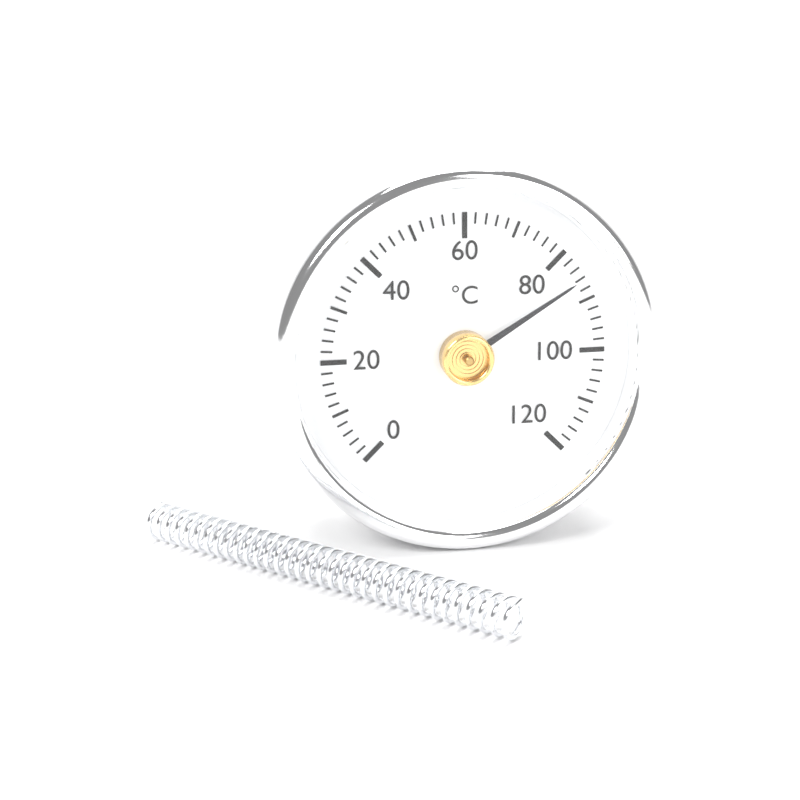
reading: 86 °C
